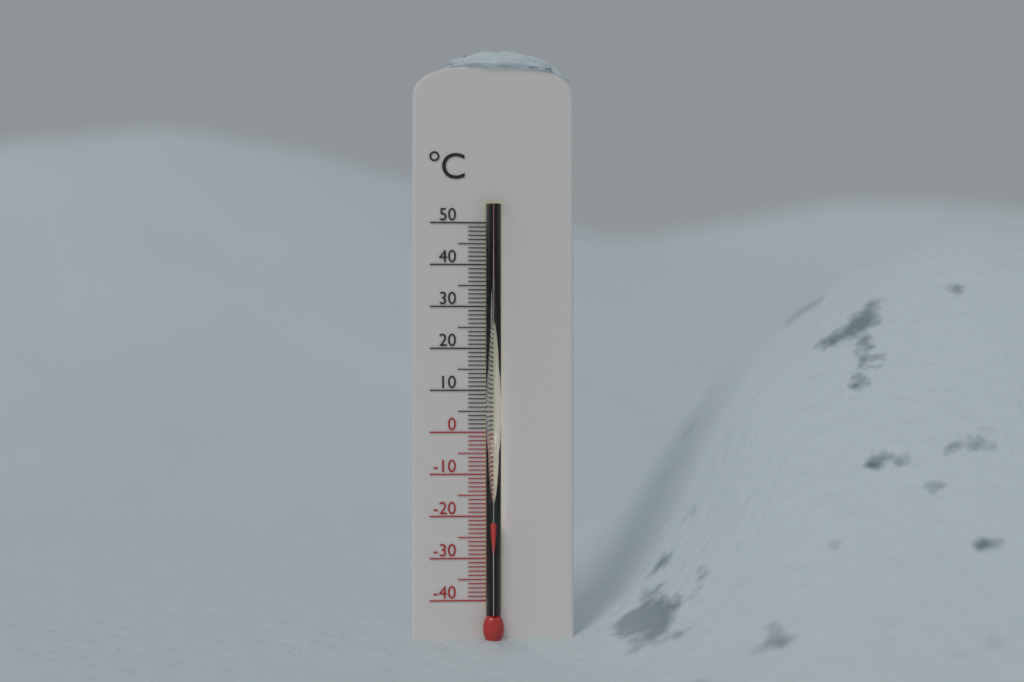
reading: -21 °C
